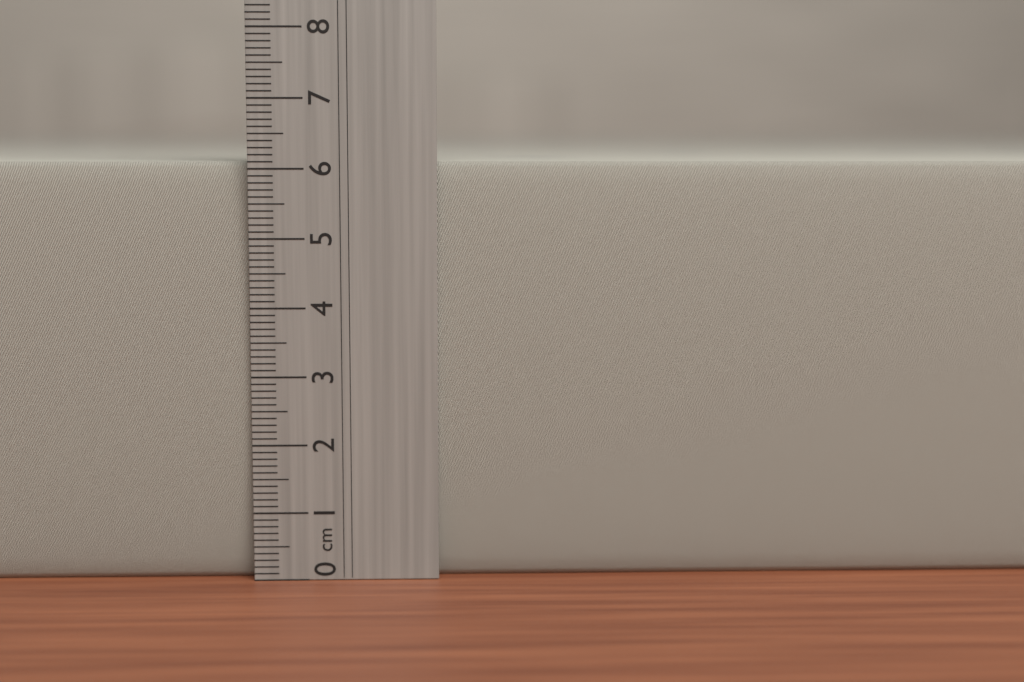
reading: 6.1 cm
